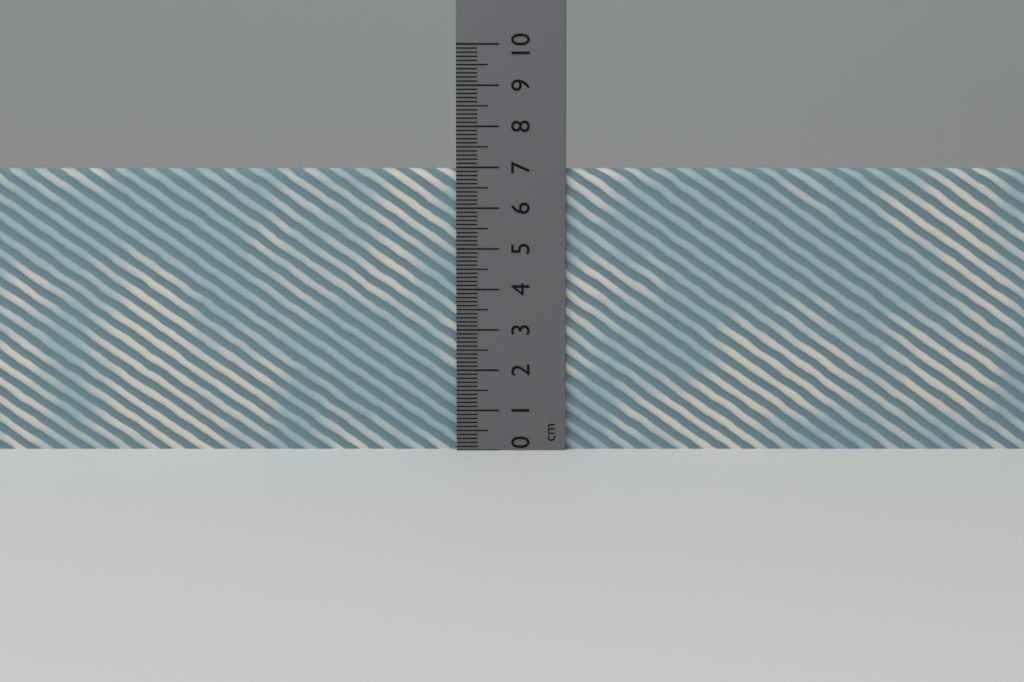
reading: 7.0 cm
